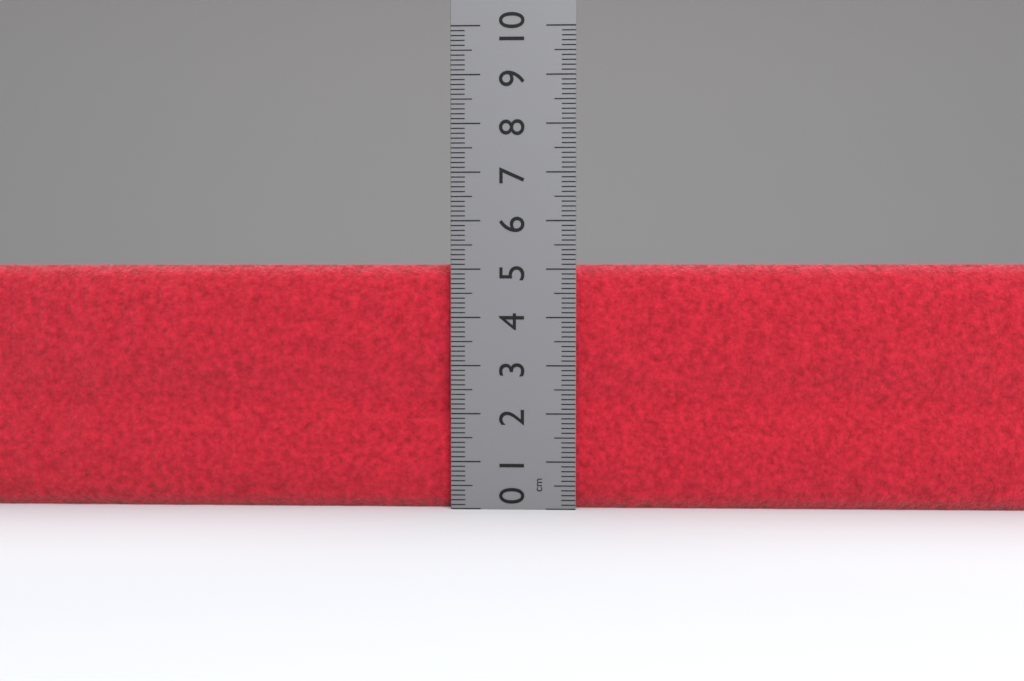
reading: 5.1 cm
